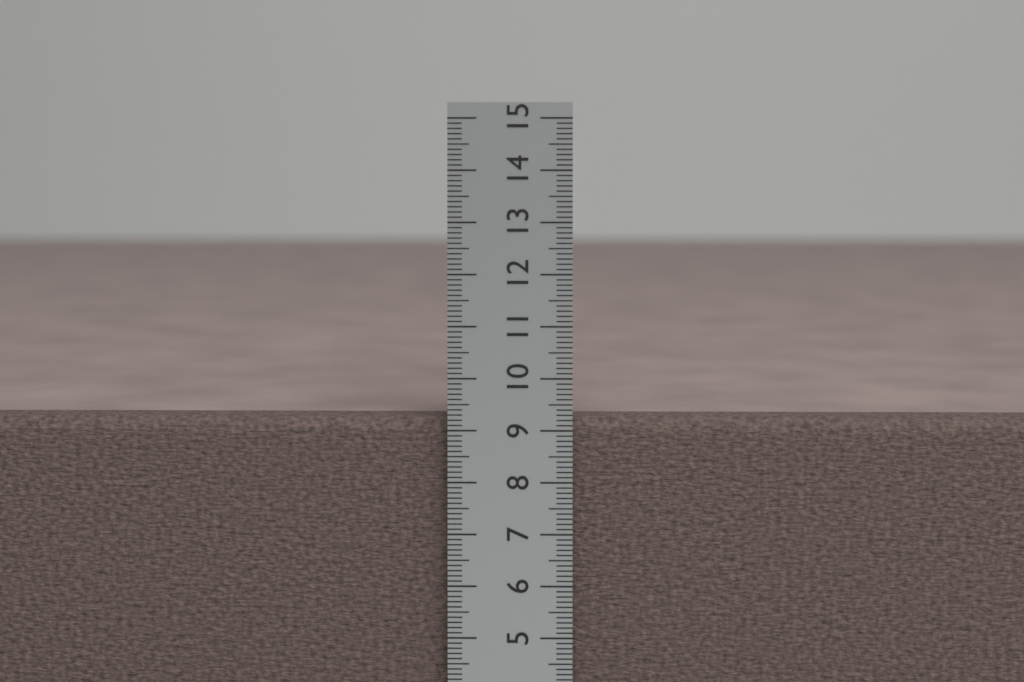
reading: 9.2 cm
